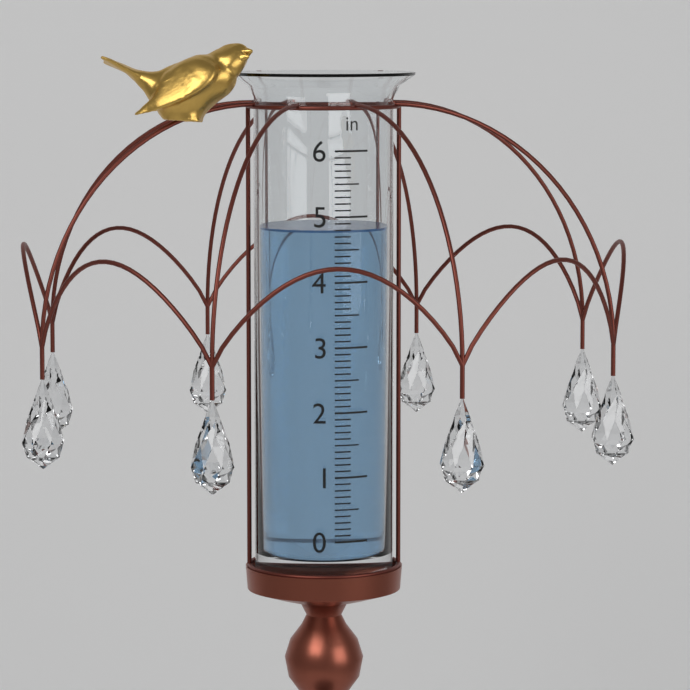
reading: 4.8 in
